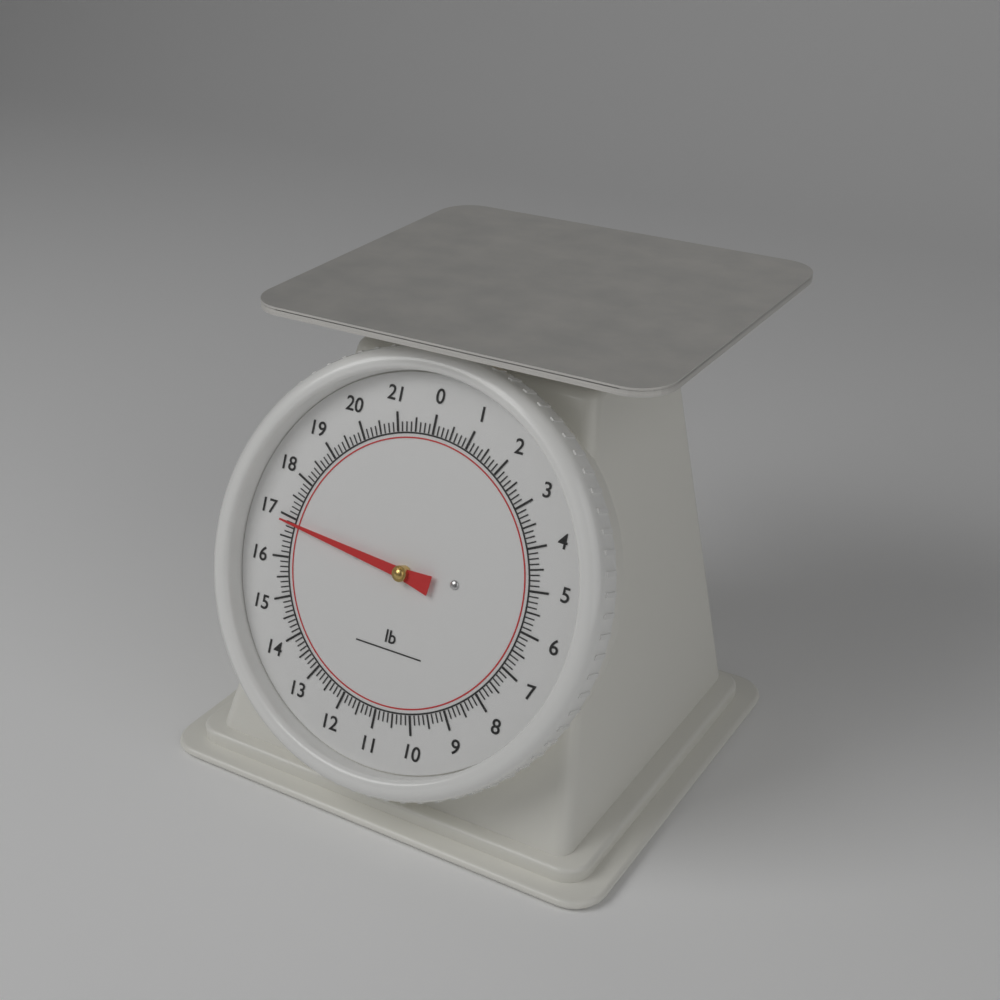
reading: 16.875 lb
